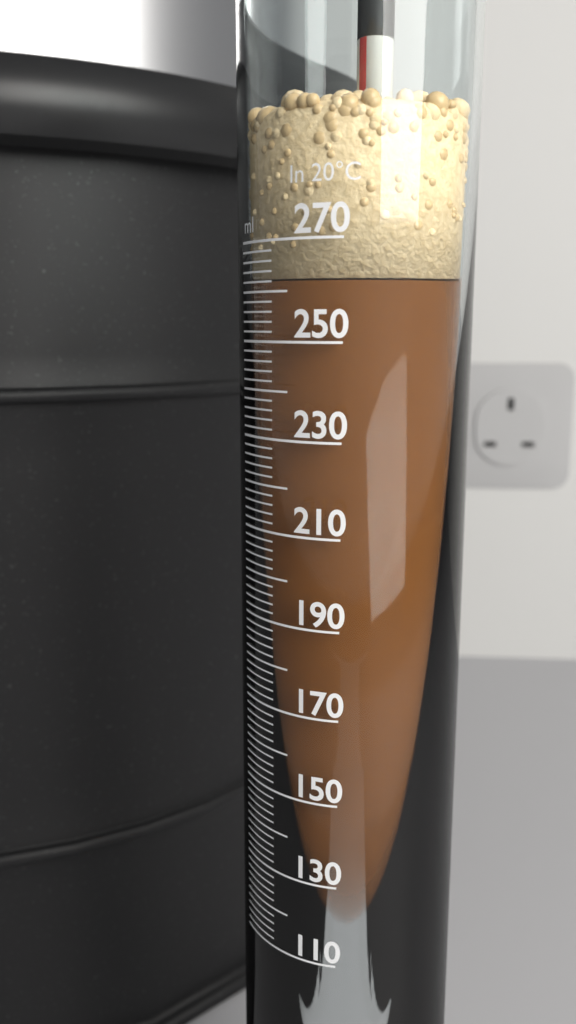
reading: 262 ml
